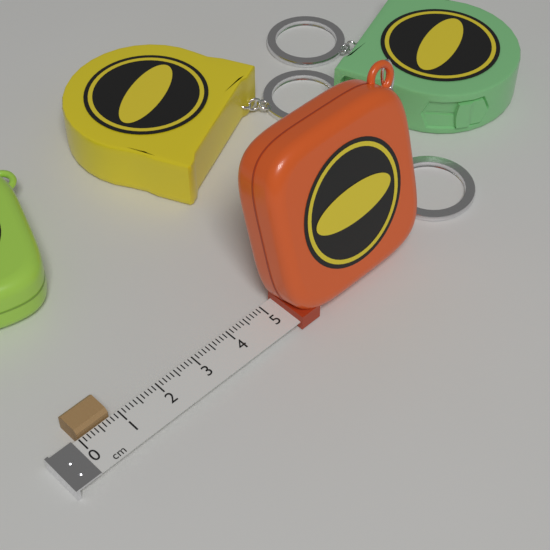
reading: 0.8 cm
